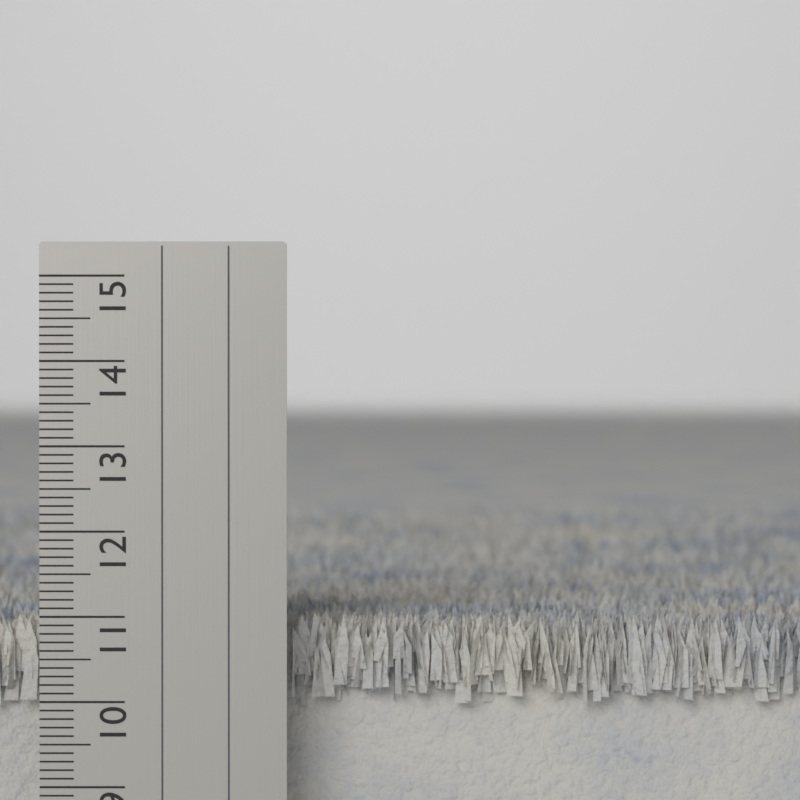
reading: 11.0 cm
